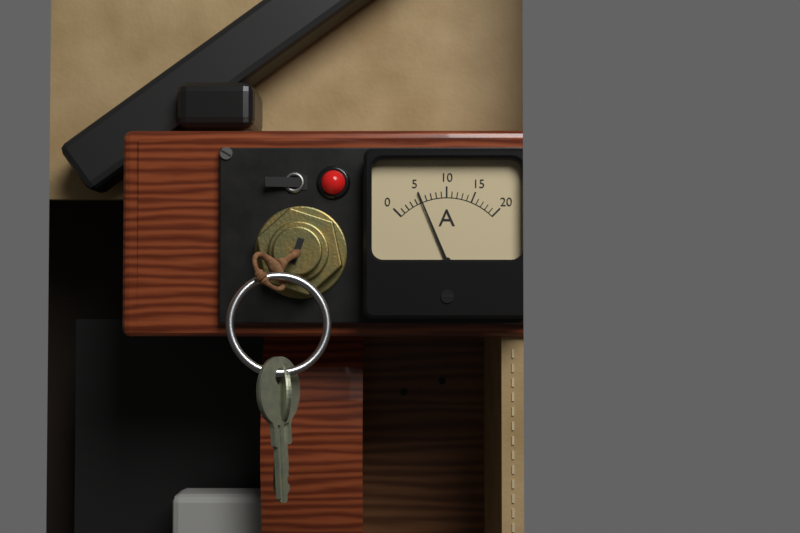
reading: 5 A
